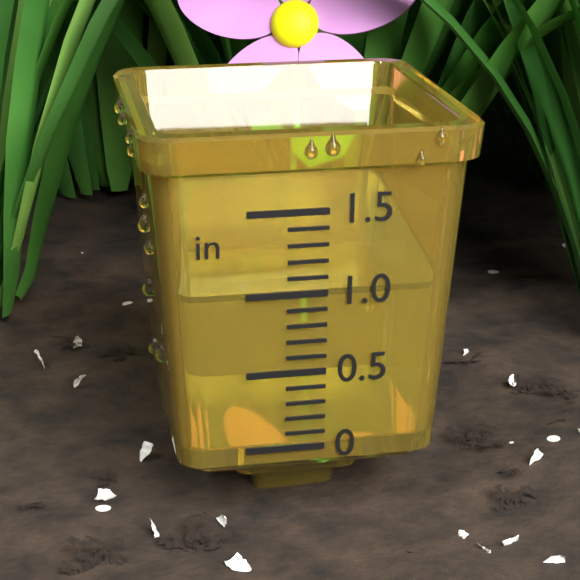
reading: 1.0 in
